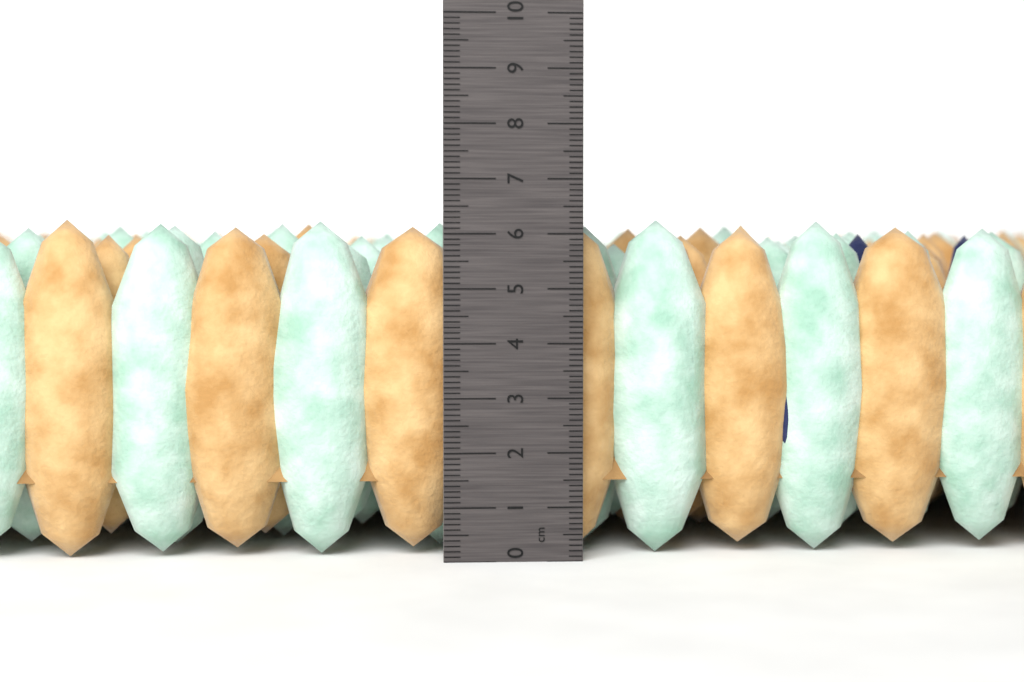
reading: 6.3 cm
